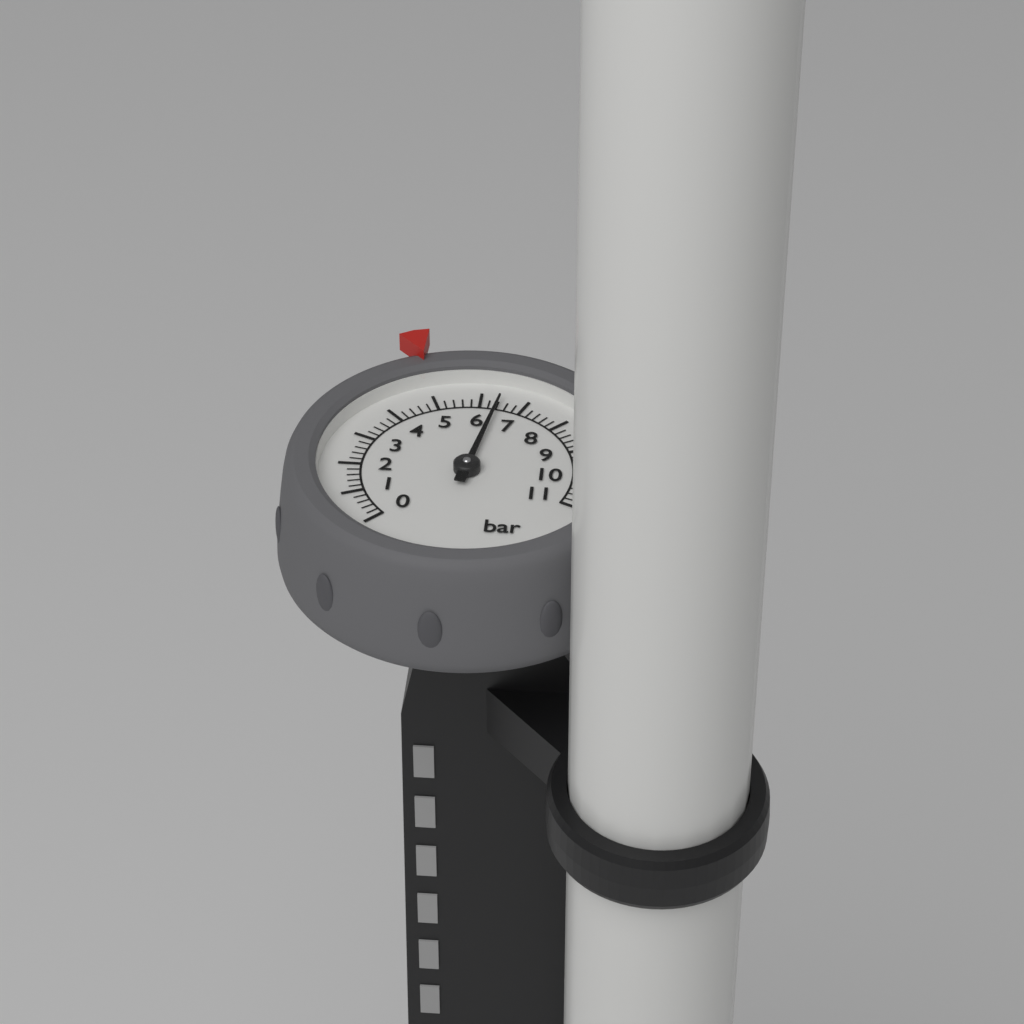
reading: 6.4 bar
